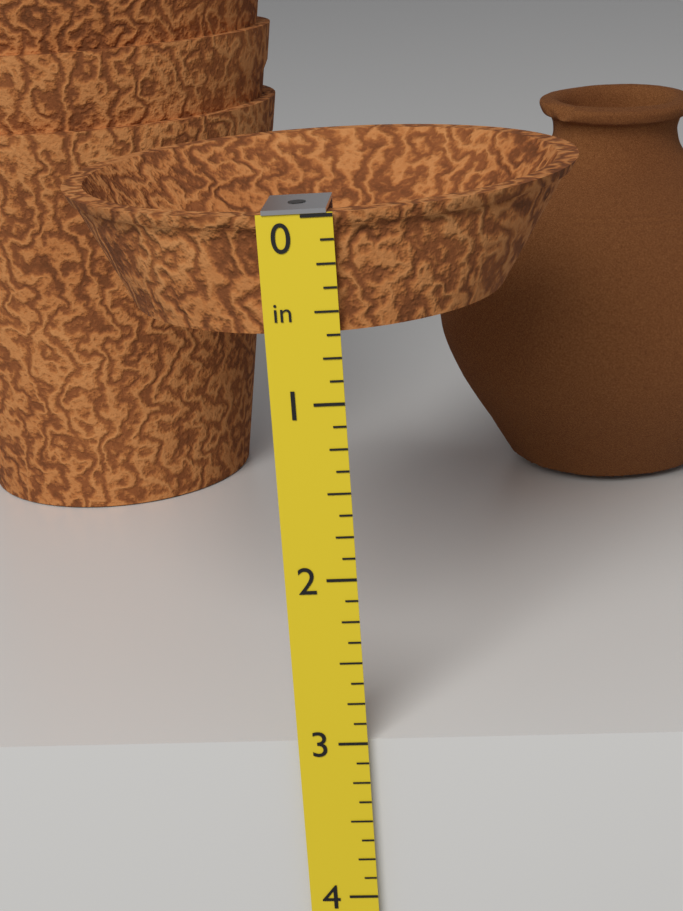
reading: 0.625 in
